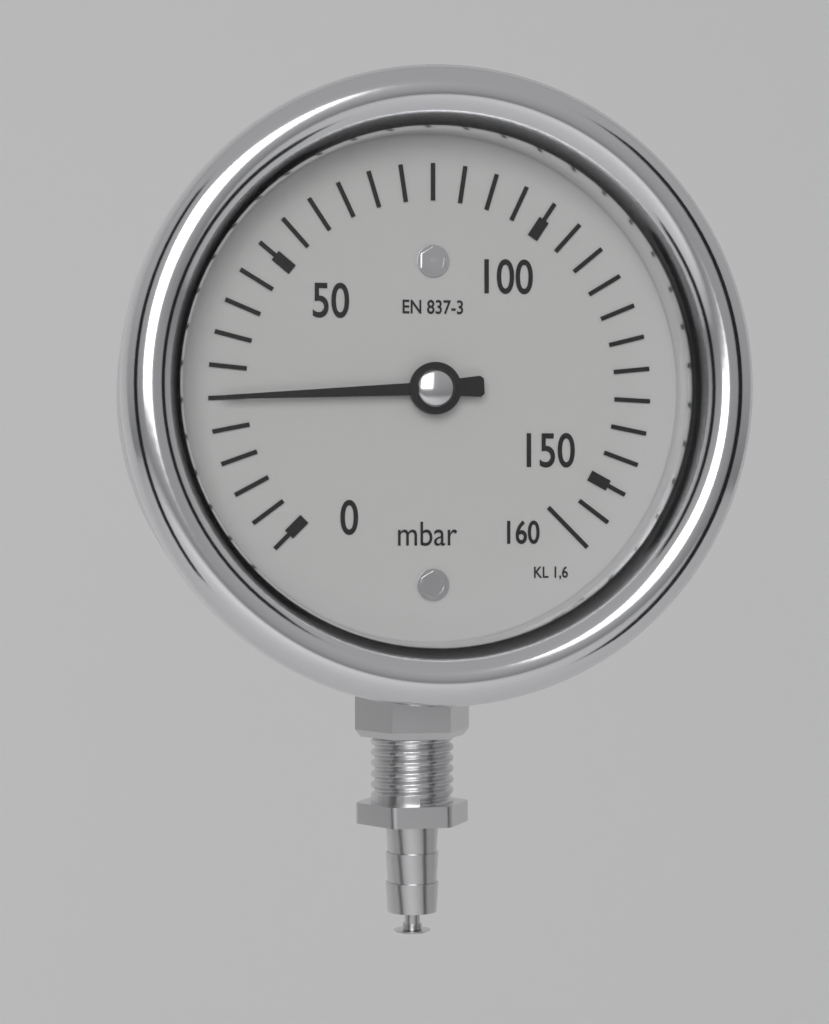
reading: 25 mbar
